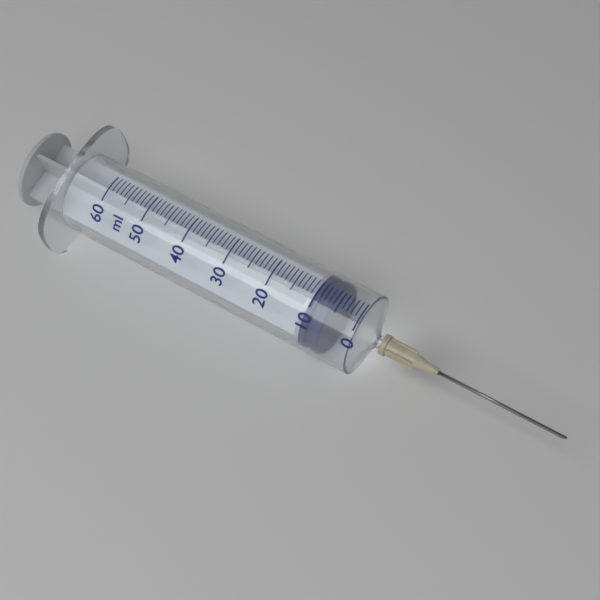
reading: 6 ml
